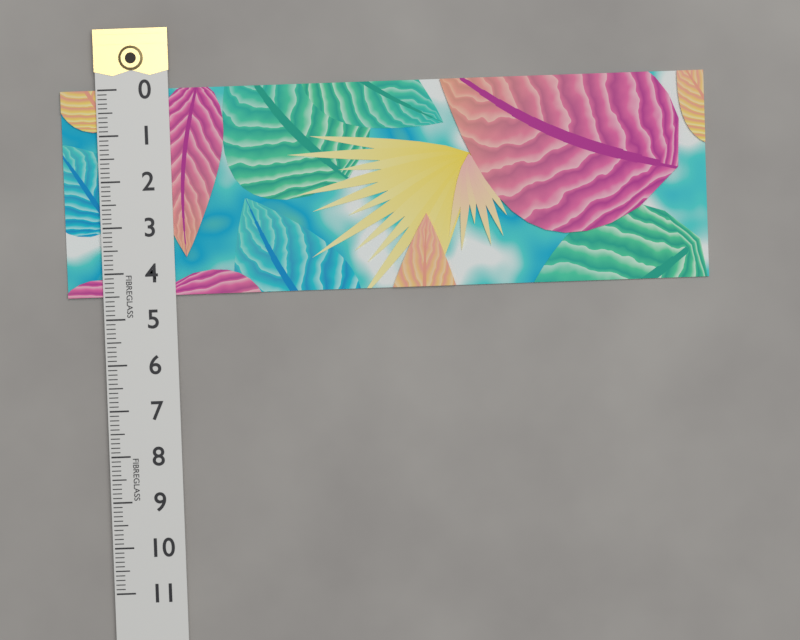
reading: 4.5 (no unit)
